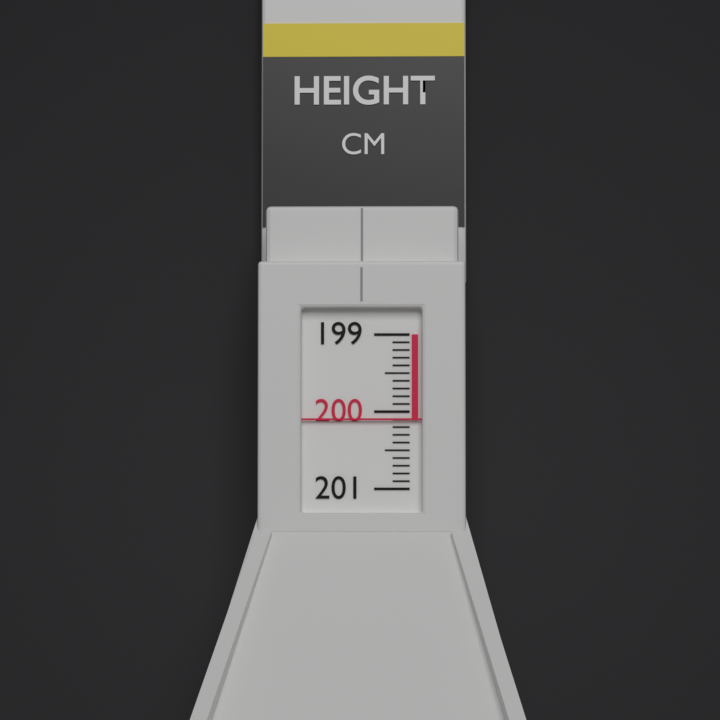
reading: 200.1 cm
